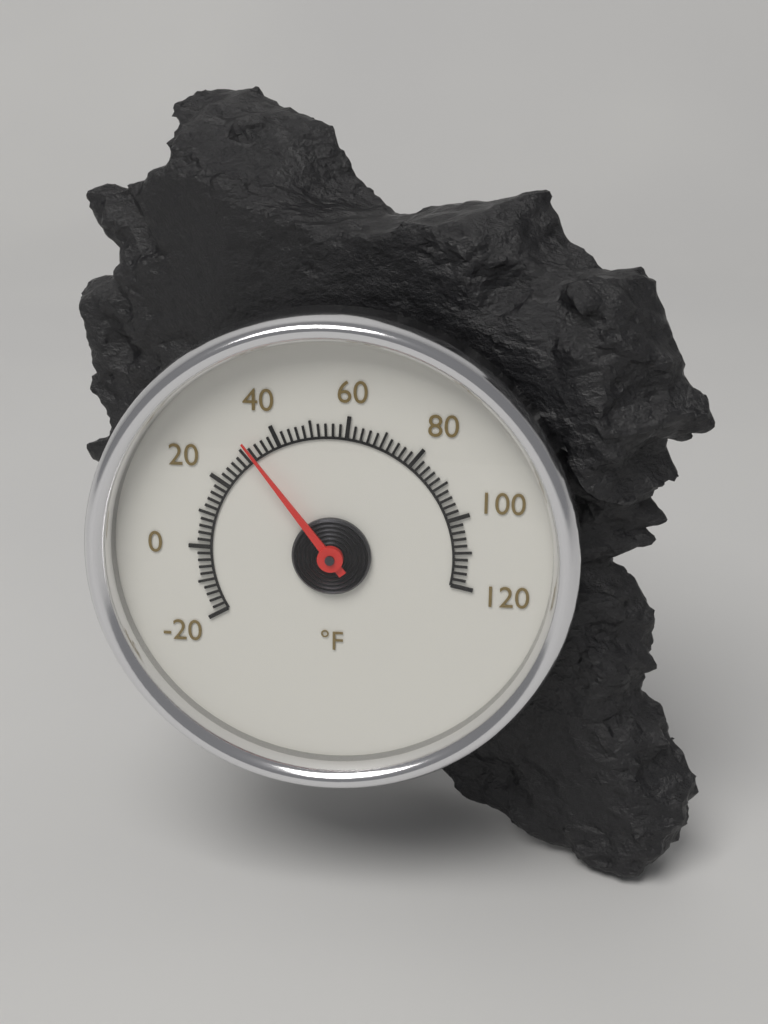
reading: 32 °F
